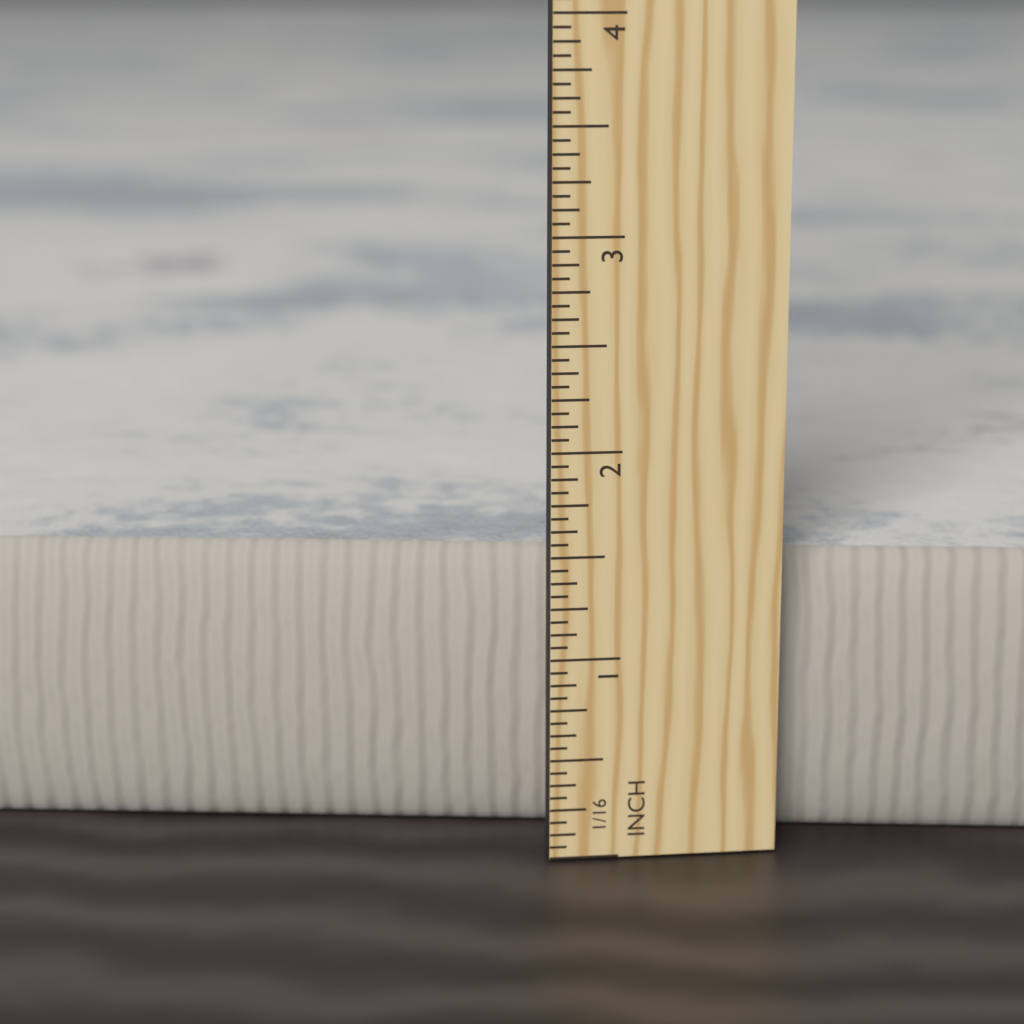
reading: 1.4375 in
